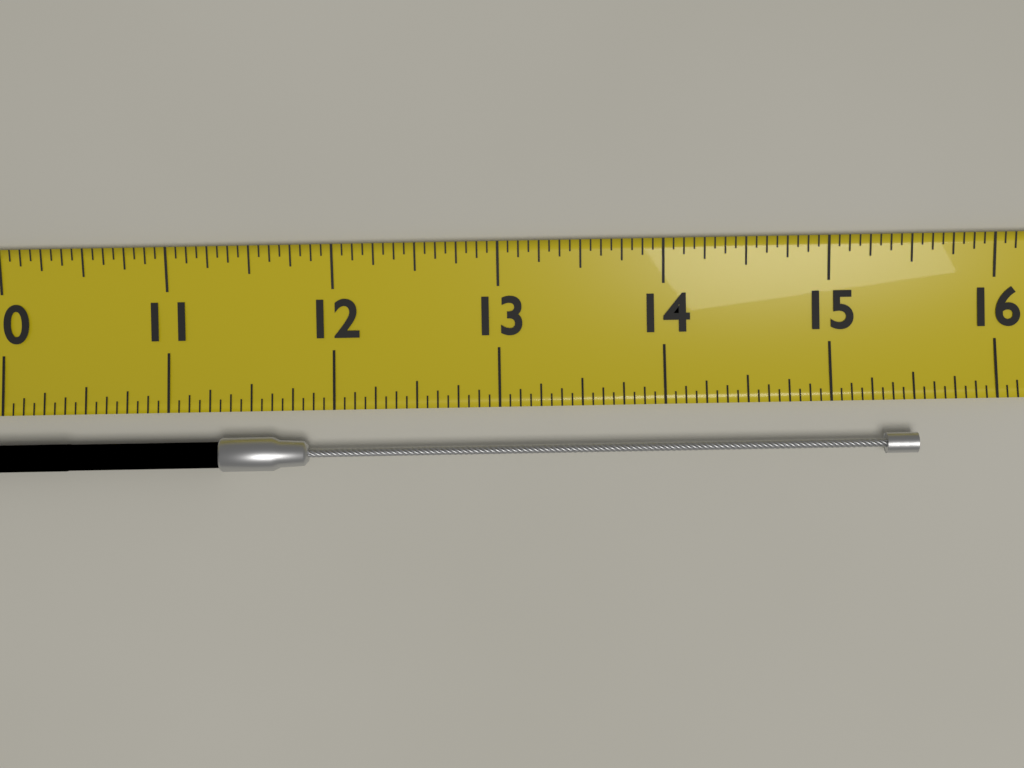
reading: 15.5000 (no unit)
